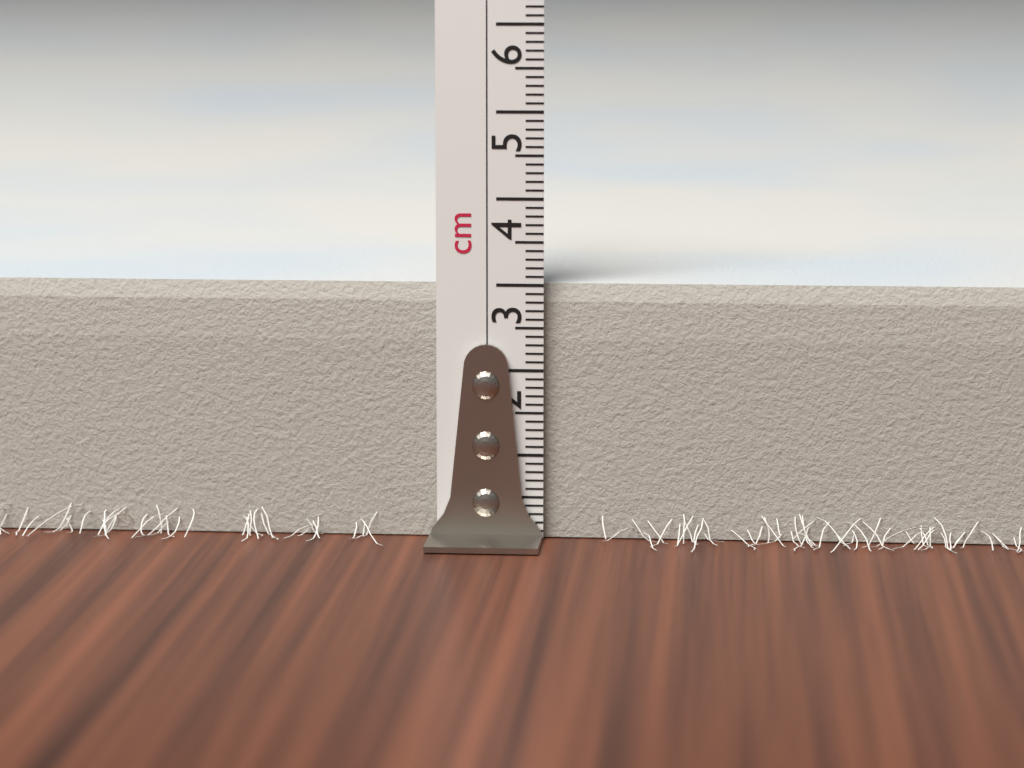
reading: 3.0 cm
